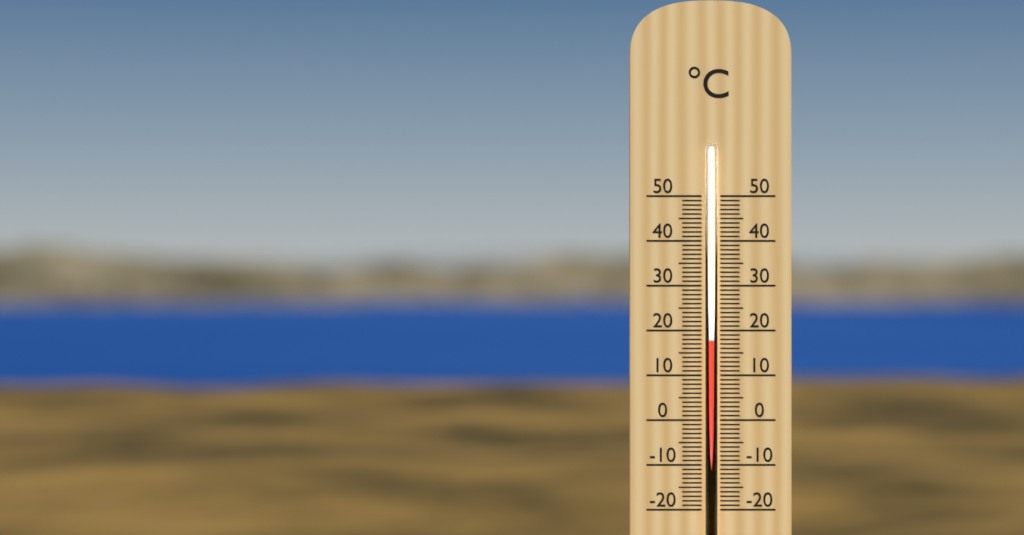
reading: 18 °C
